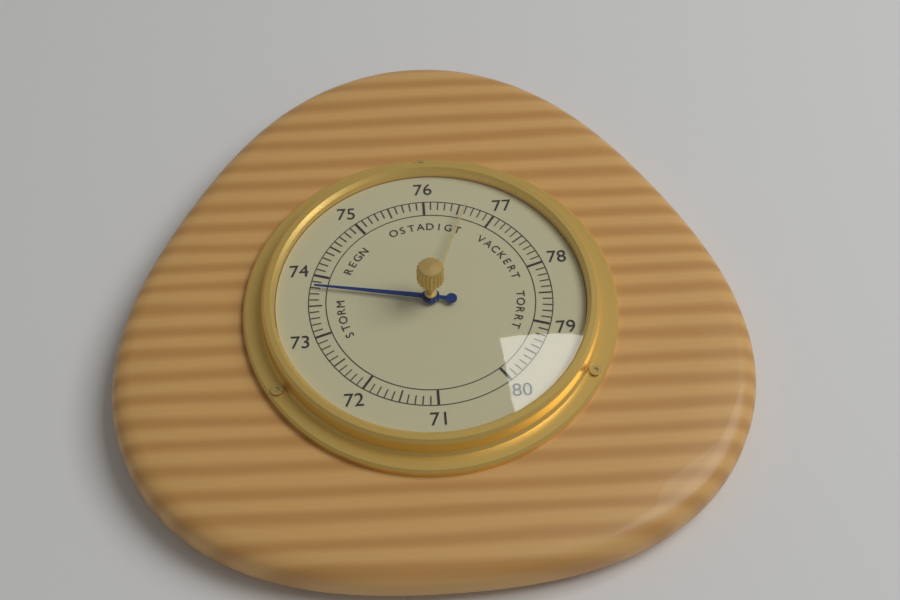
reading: 73.8 (no unit)
